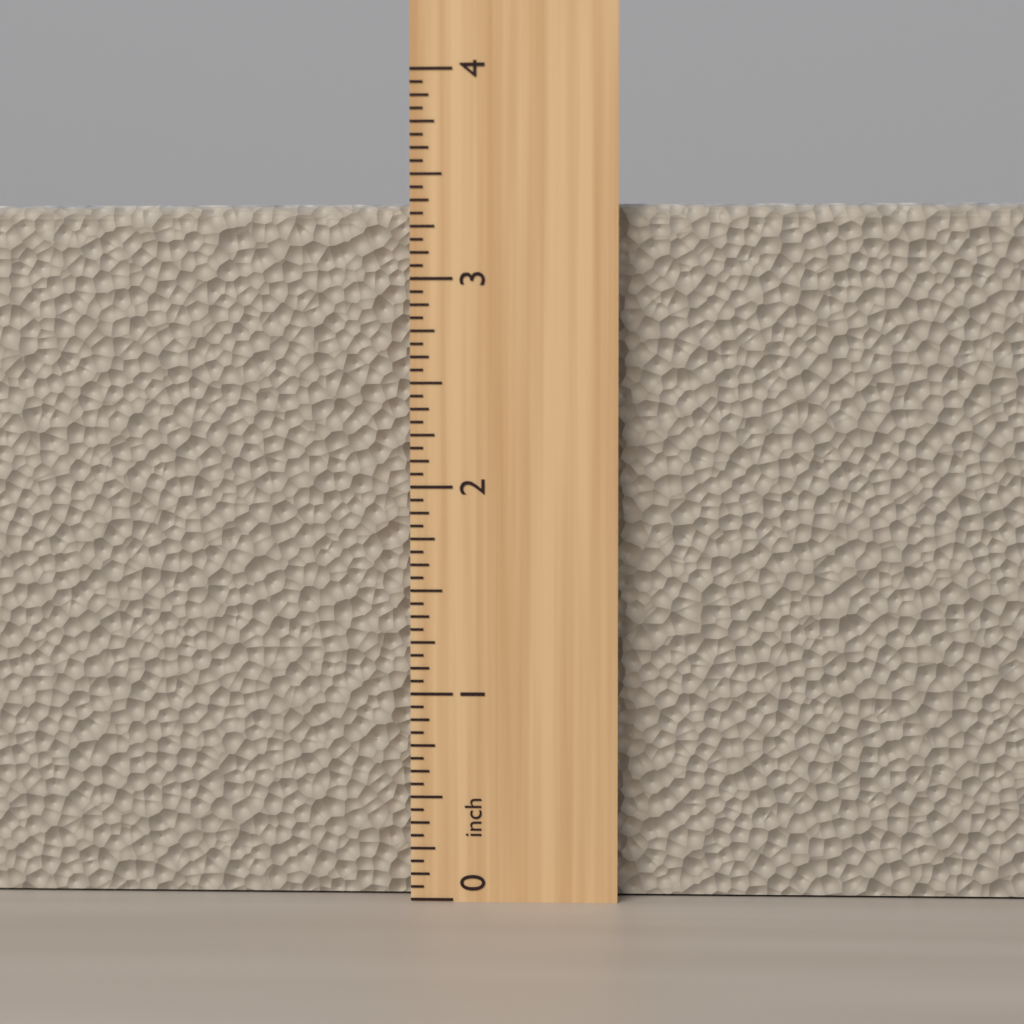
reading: 3.3750 inch
